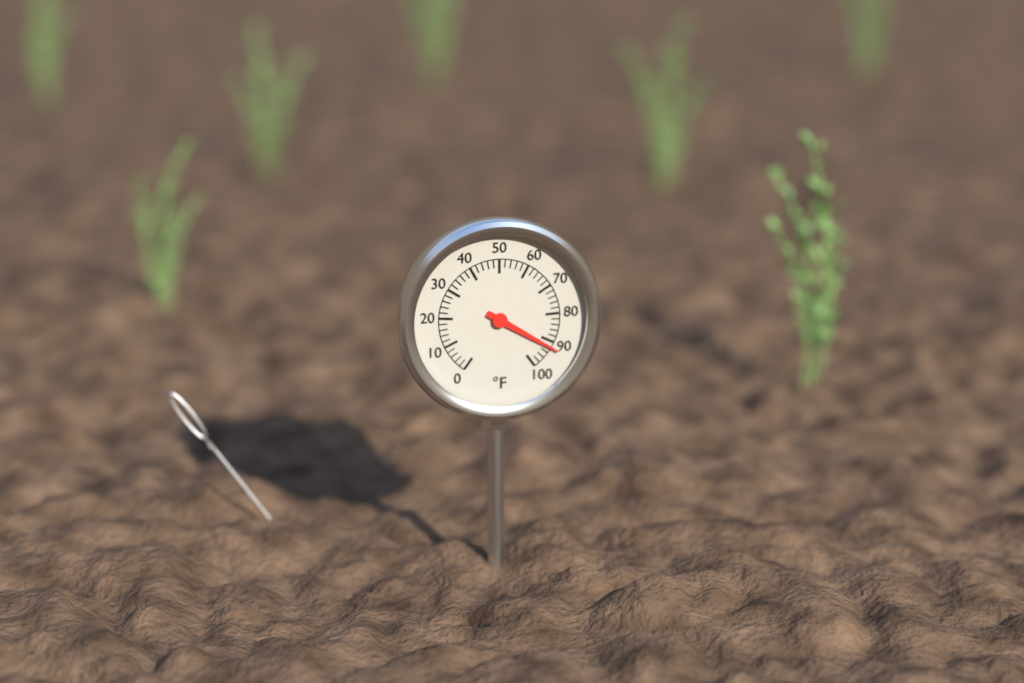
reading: 92 °F
